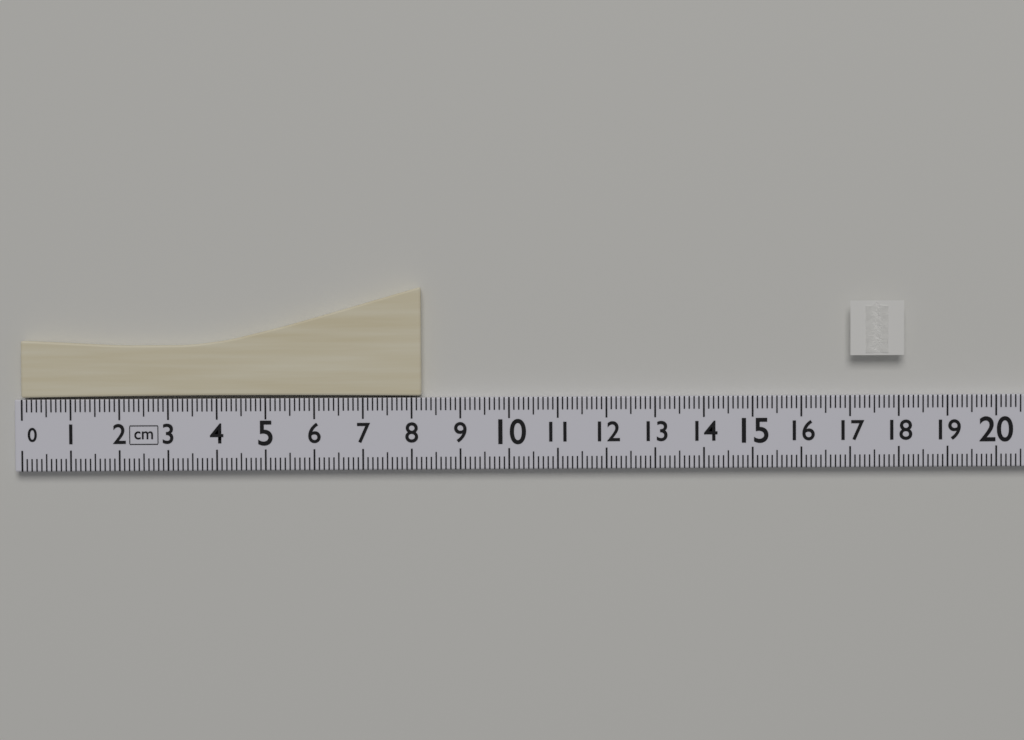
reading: 8.2 cm
